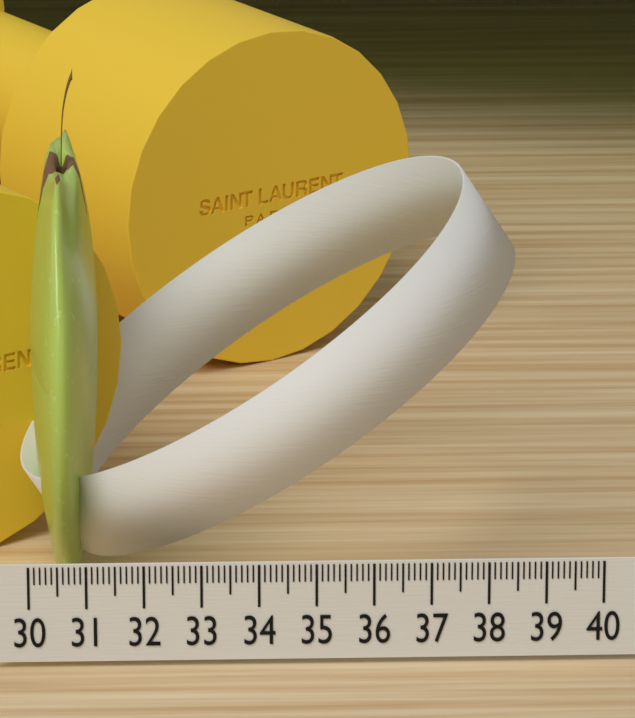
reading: 31.2 (no unit)
